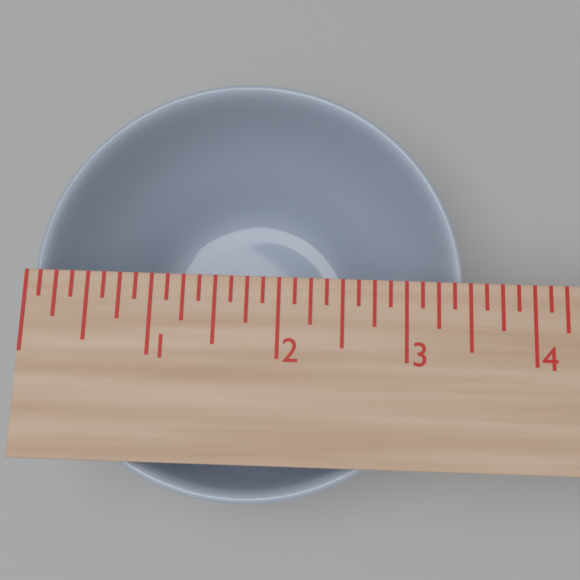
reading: 3.500 in
